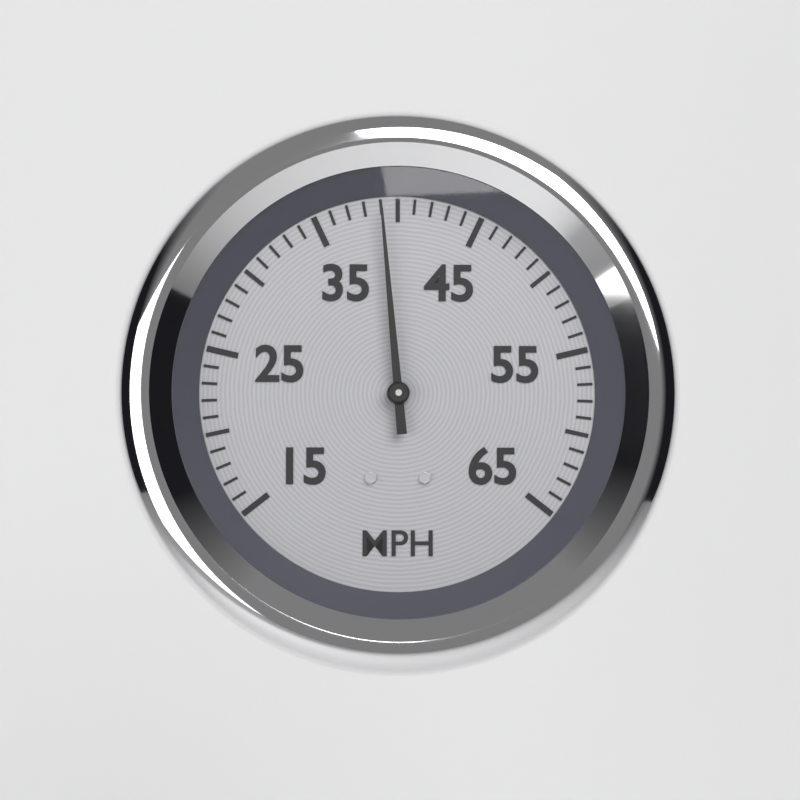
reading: 39 MPH
